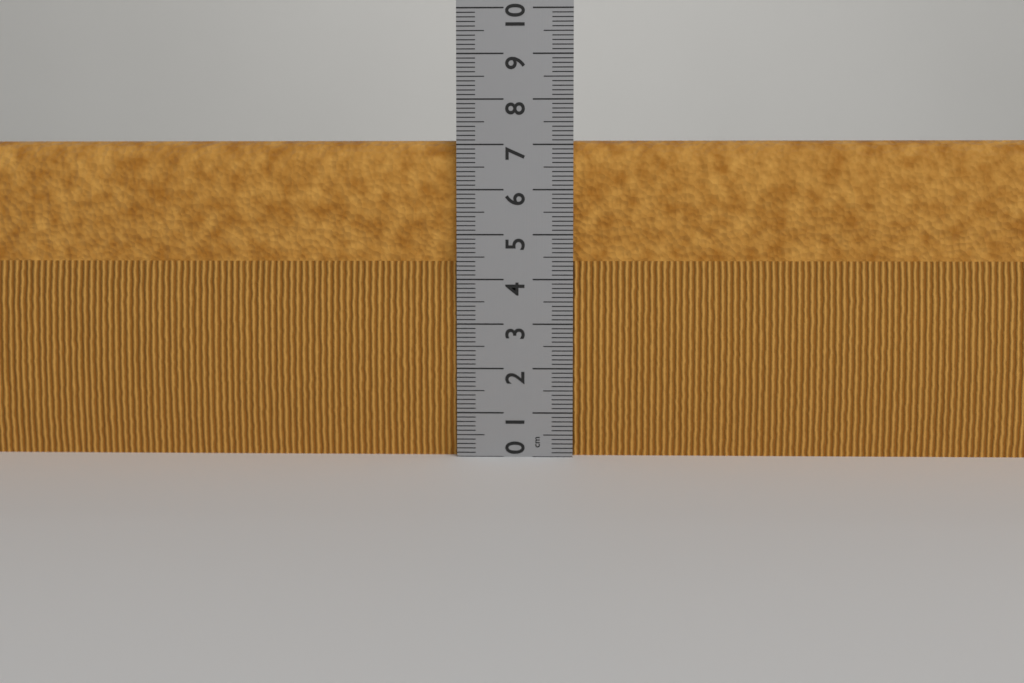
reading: 7.1 cm
